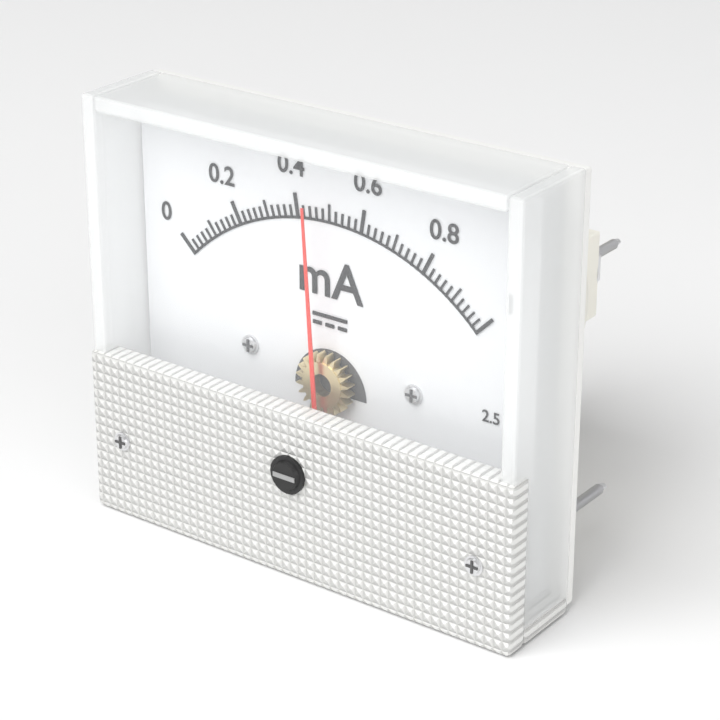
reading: 0.46 mA
